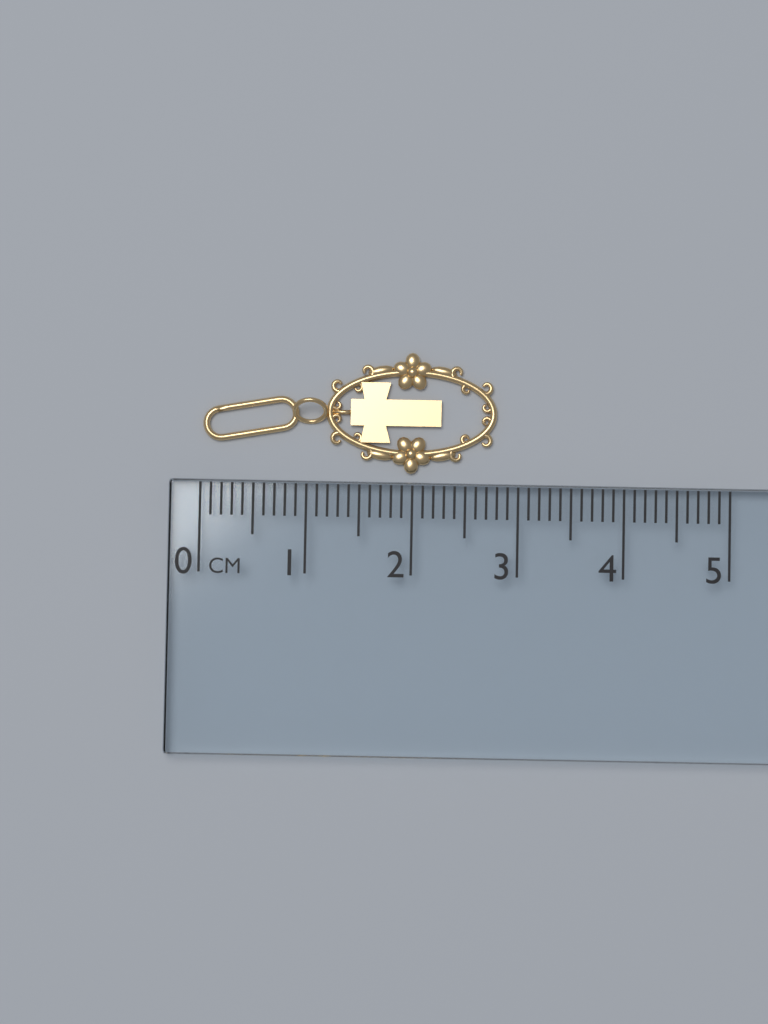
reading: 2.8 cm
